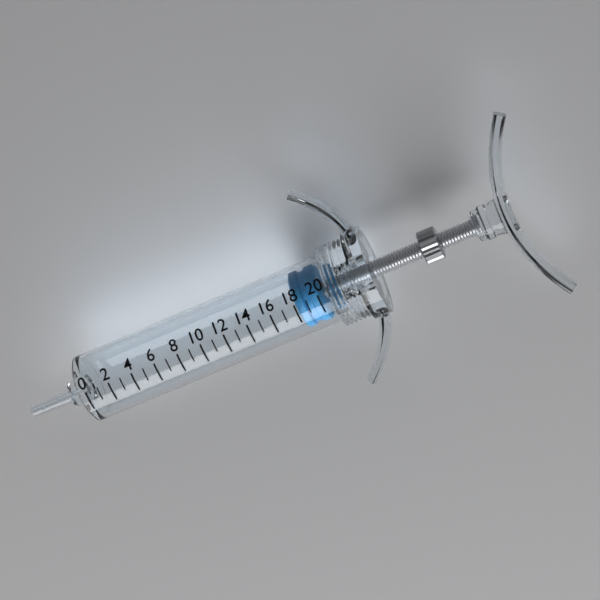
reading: 18 (no unit)
